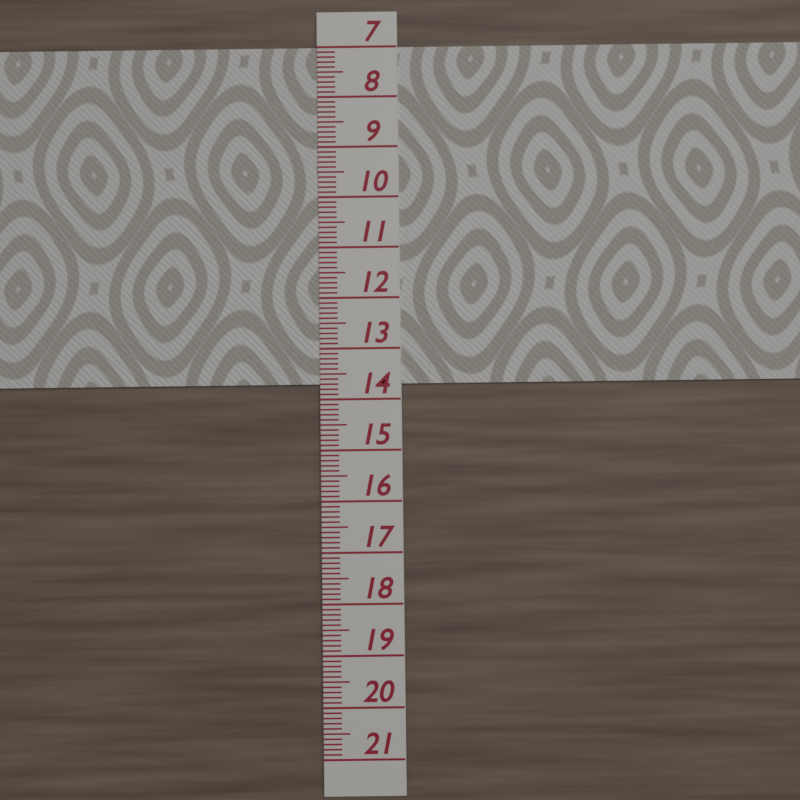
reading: 13.7 (no unit)
